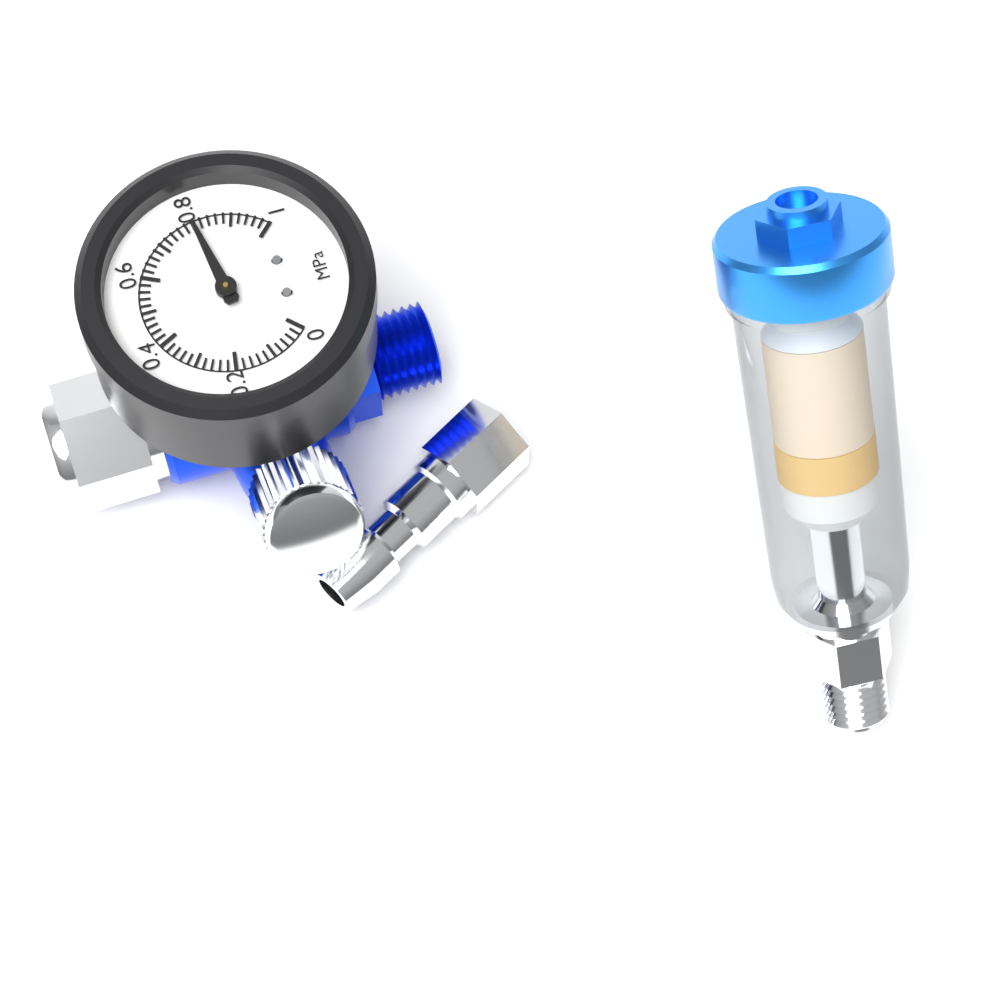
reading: 0.80 MPa
